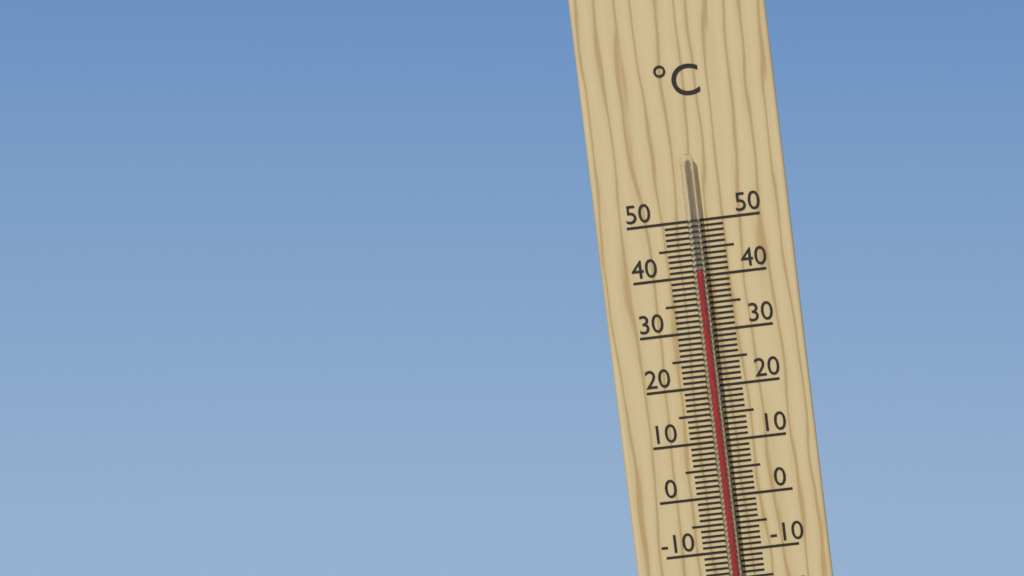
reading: 41 °C
